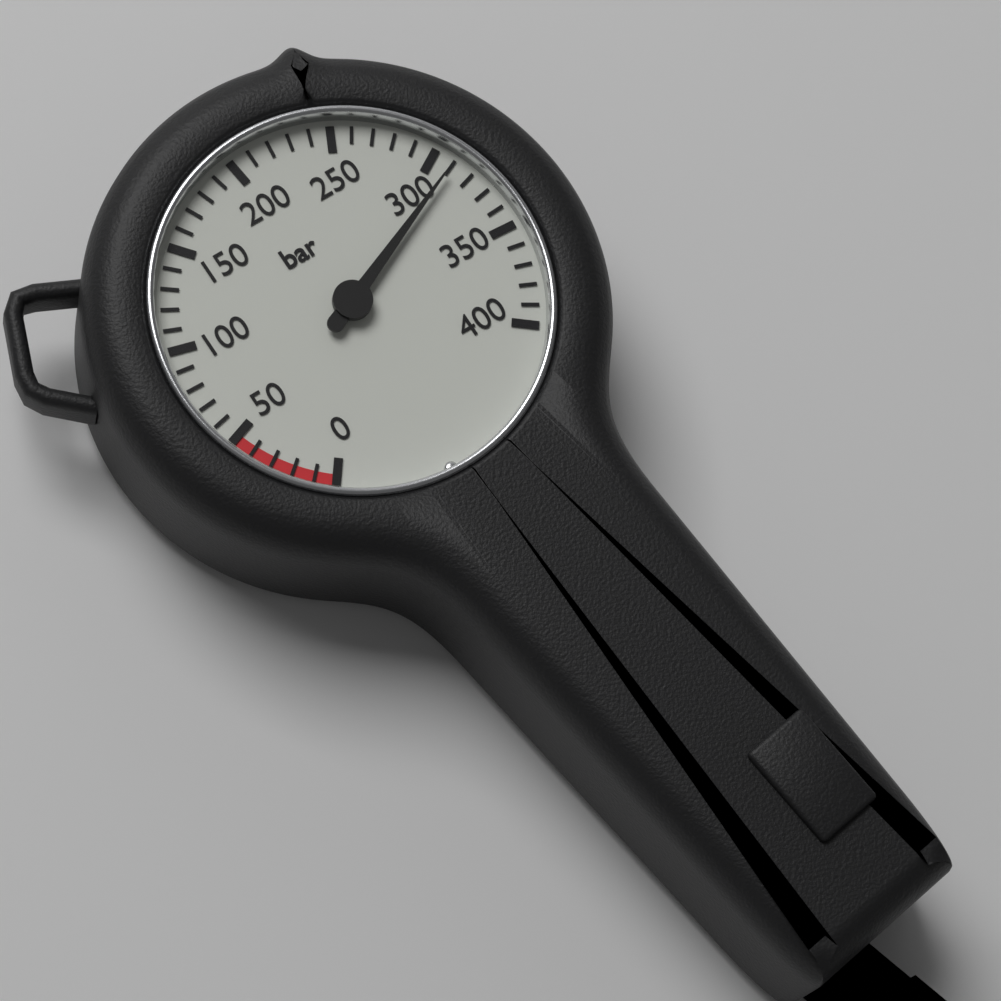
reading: 310 bar
